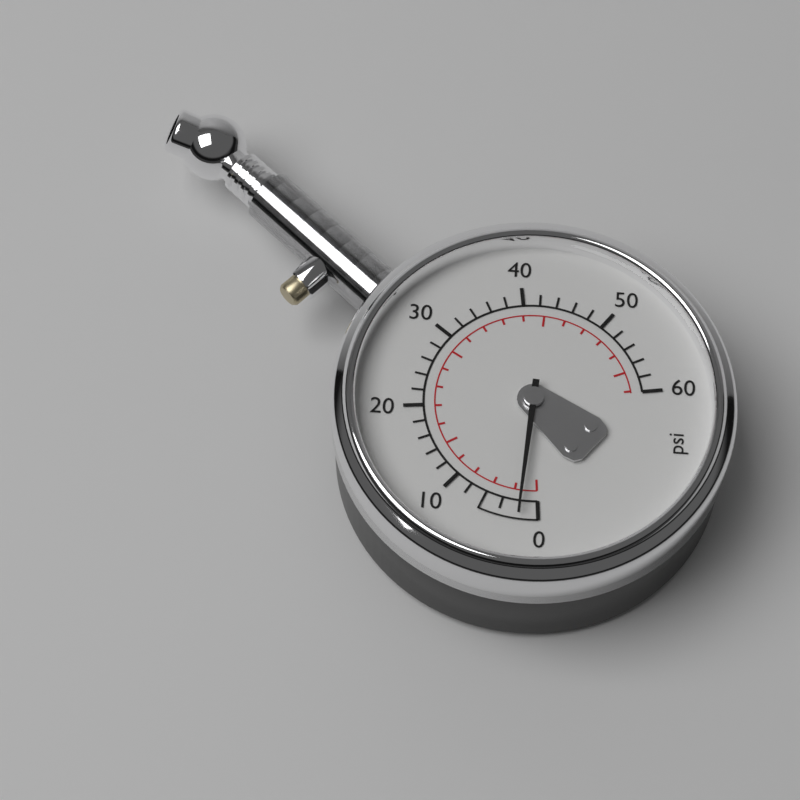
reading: 2 psi
